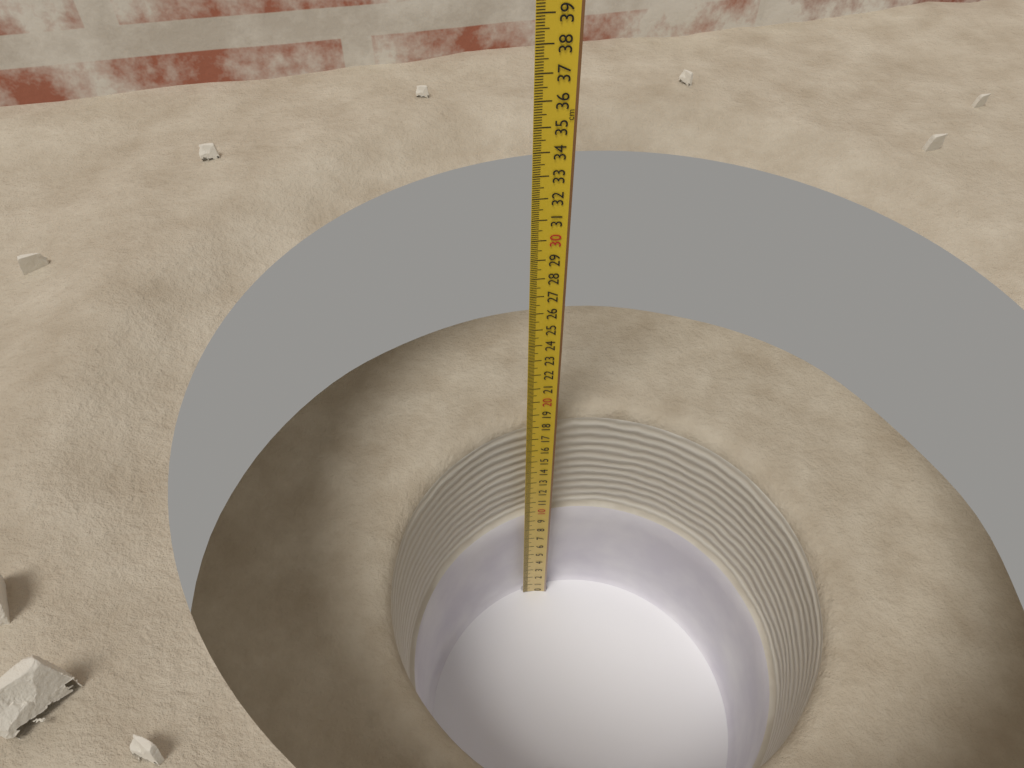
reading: 17.7 cm
